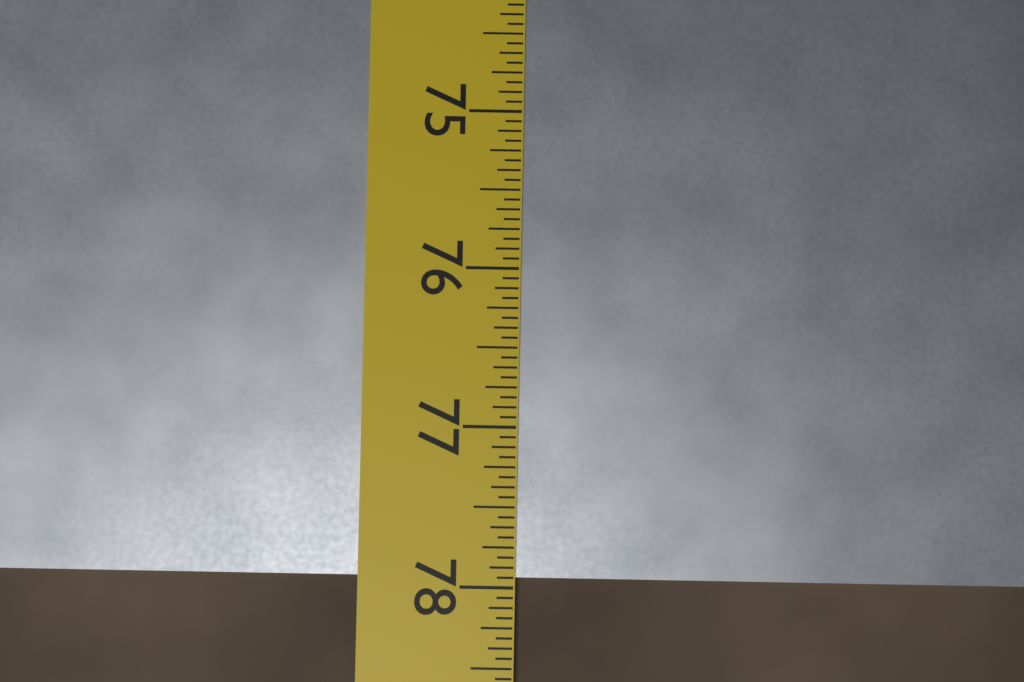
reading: 77.9375 in
